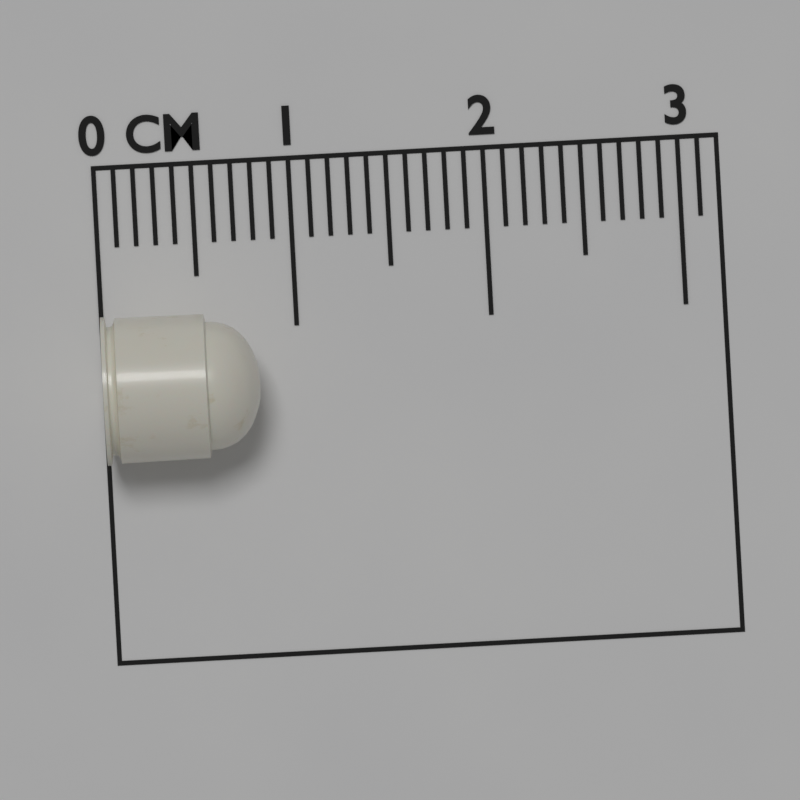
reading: 0.8 cm
